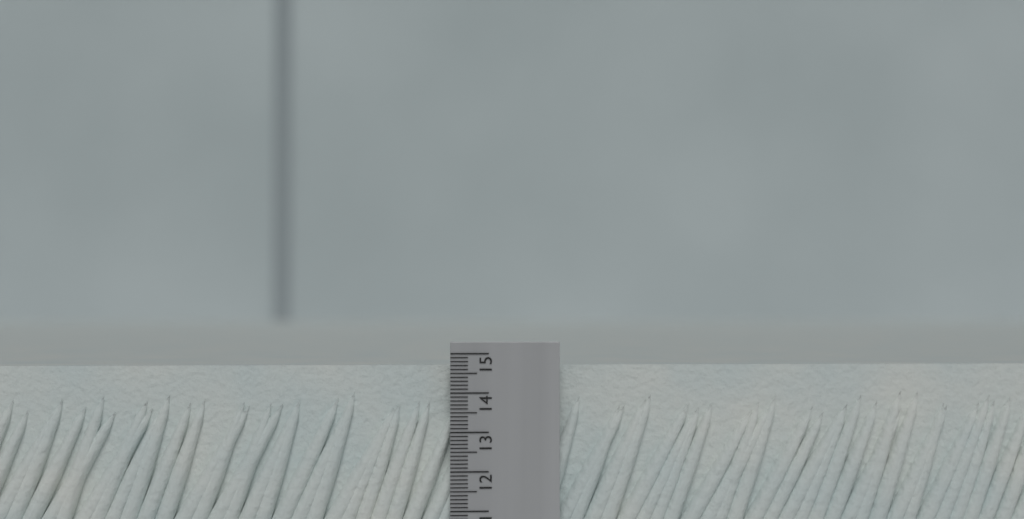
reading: 14.7 (no unit)
